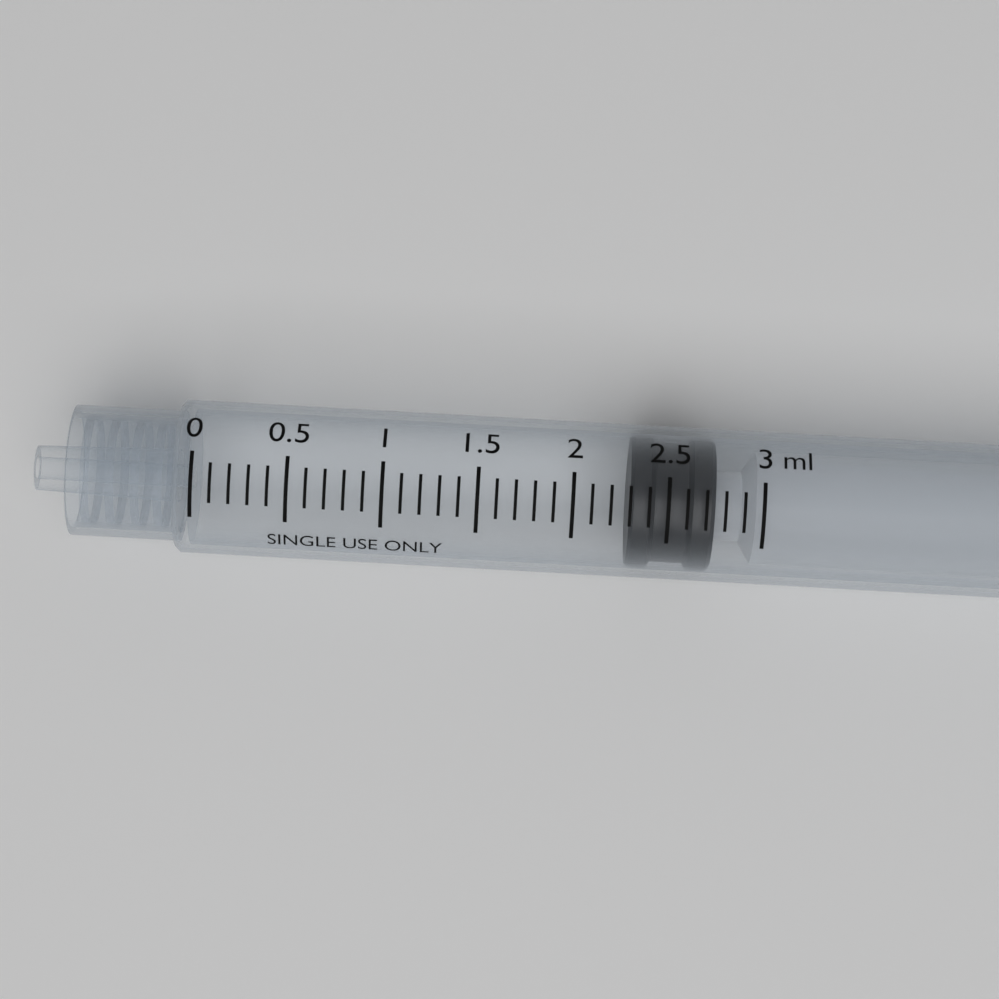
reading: 2.3 ml
